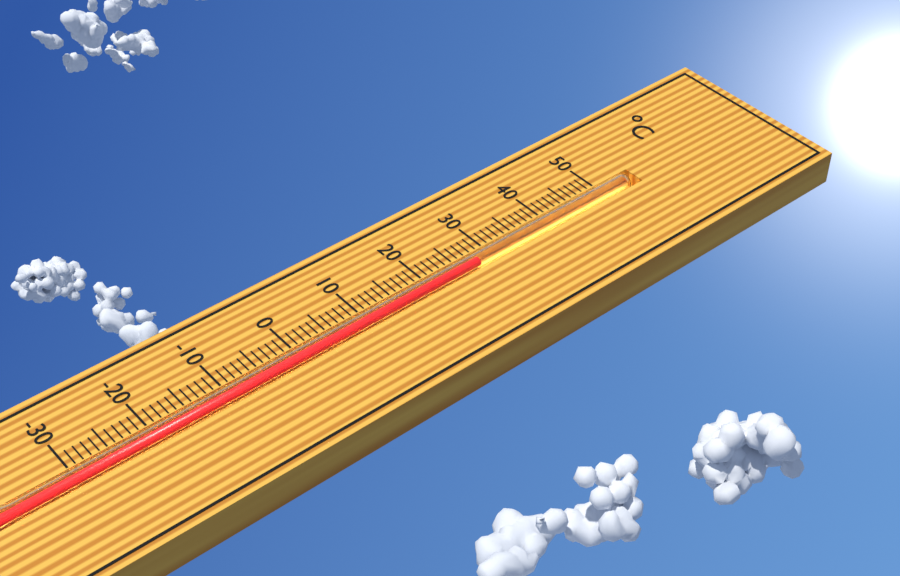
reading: 28 °C
